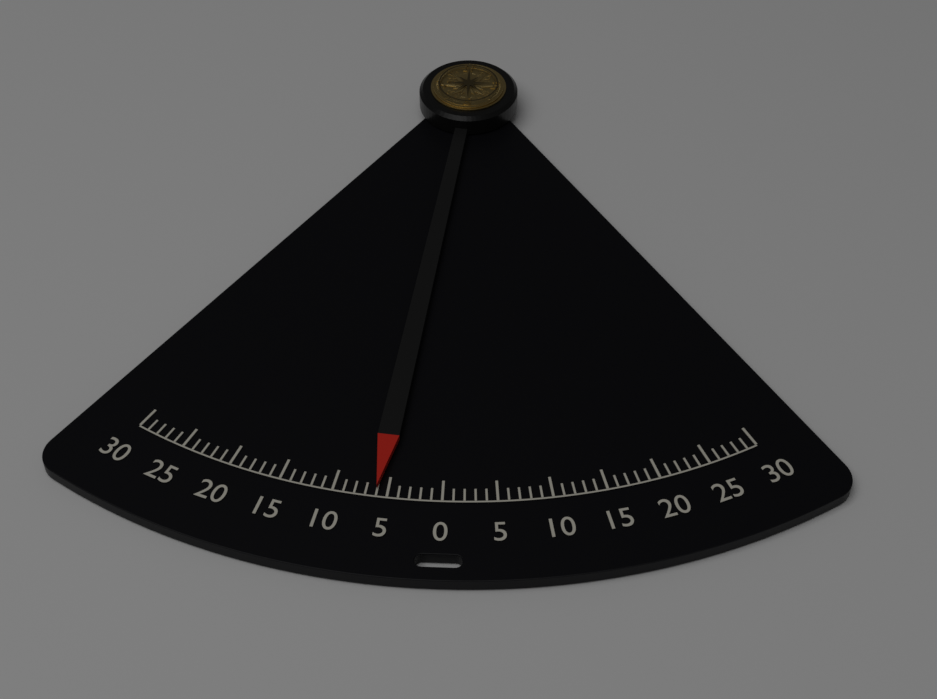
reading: -6 (no unit)
